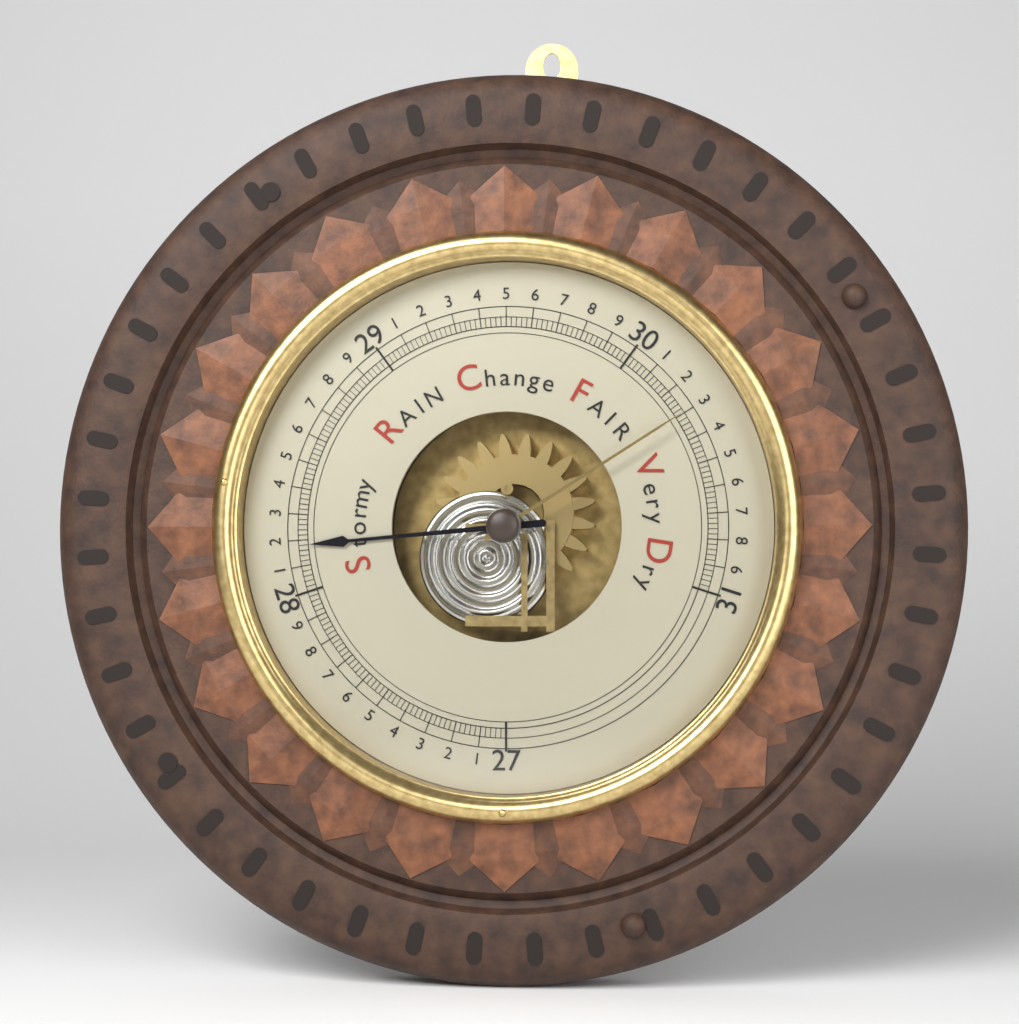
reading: 28.18 inHg
